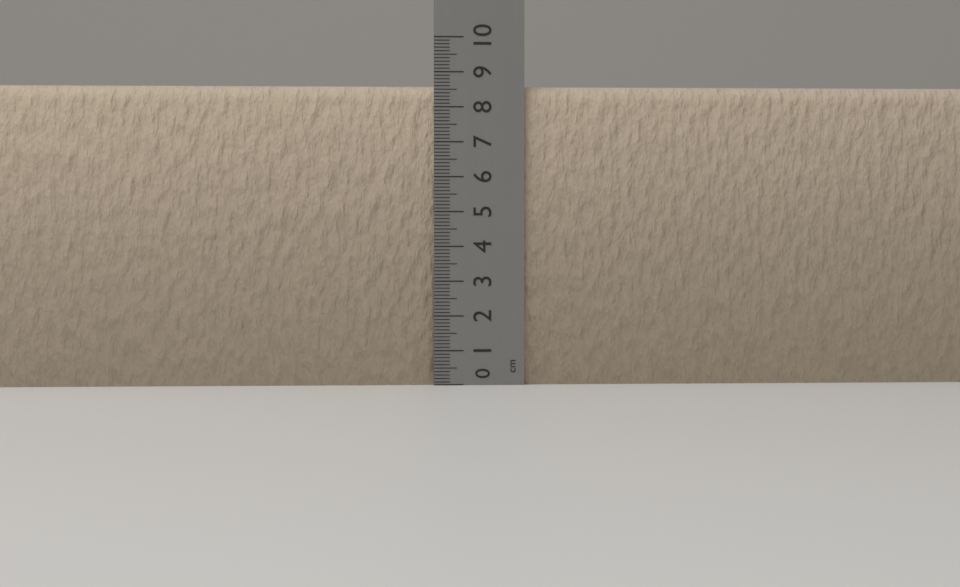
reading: 8.6 cm
